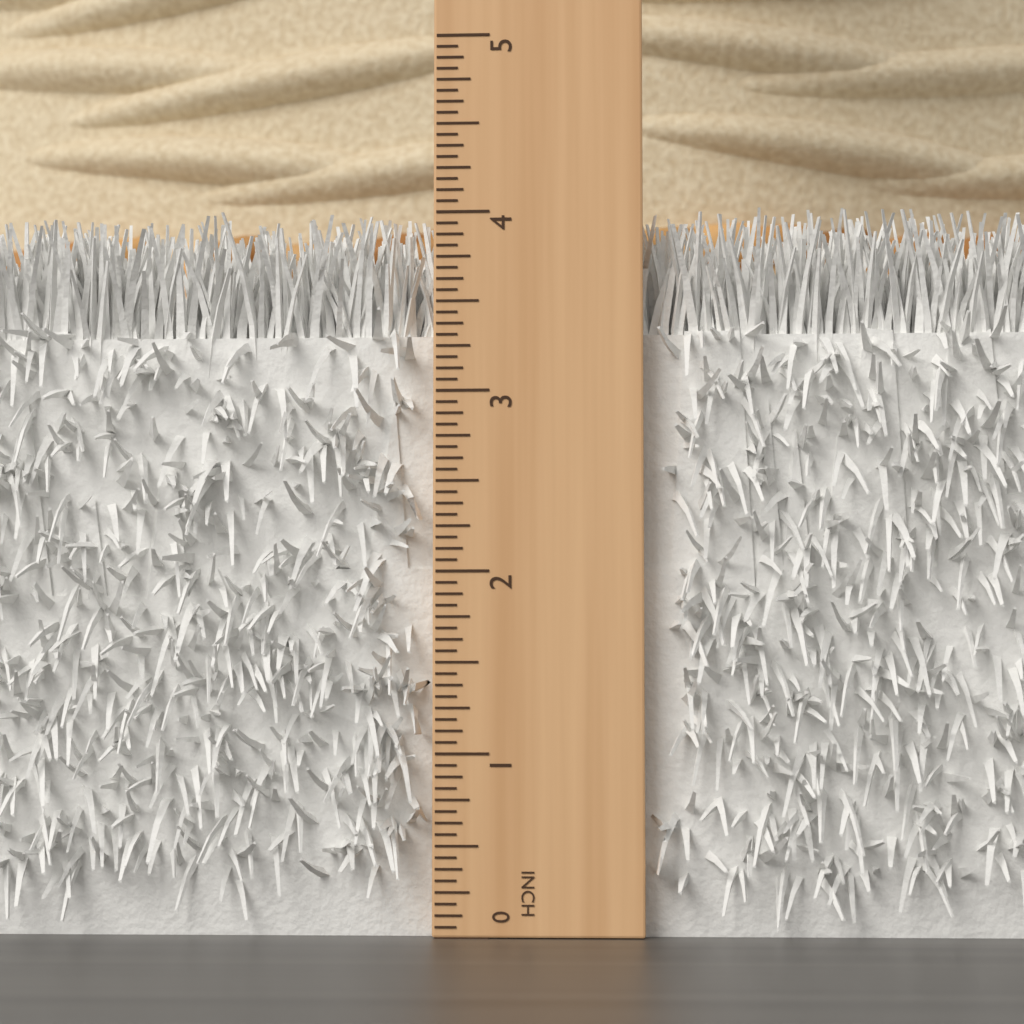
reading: 4.0000 in
